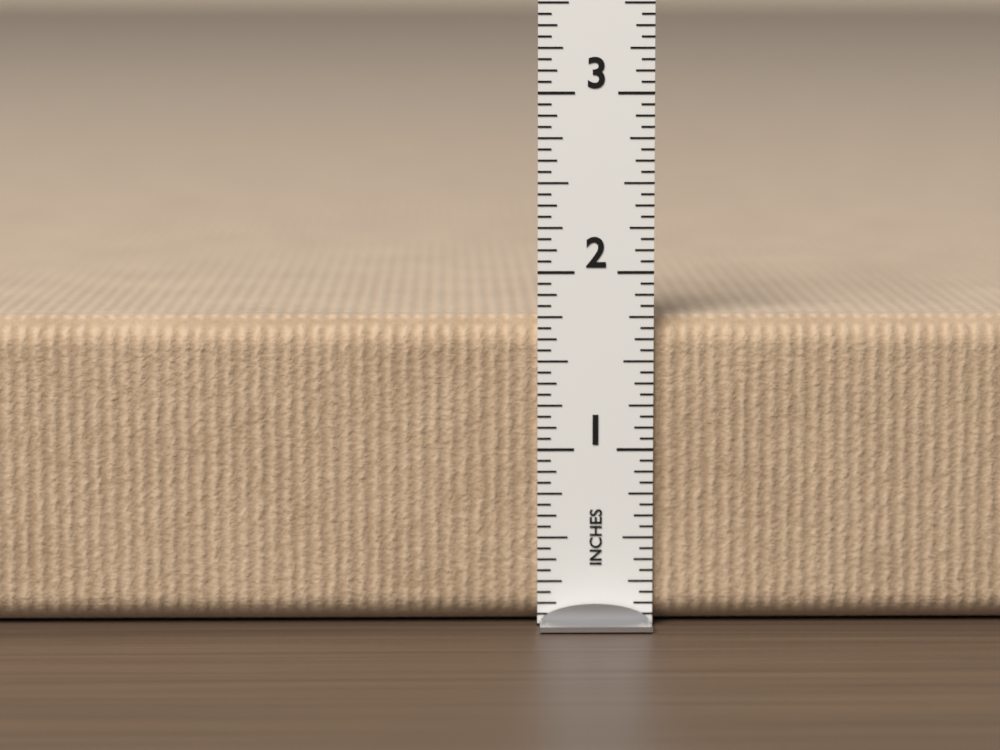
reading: 1.7500 in
